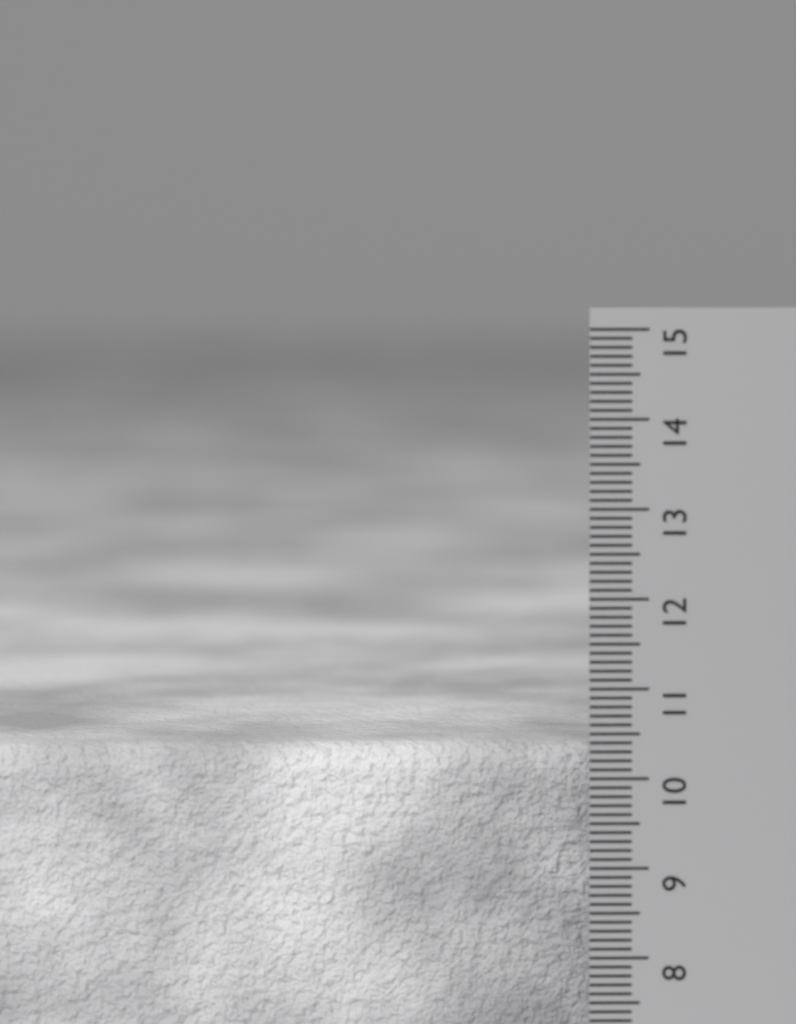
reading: 10.3 cm
